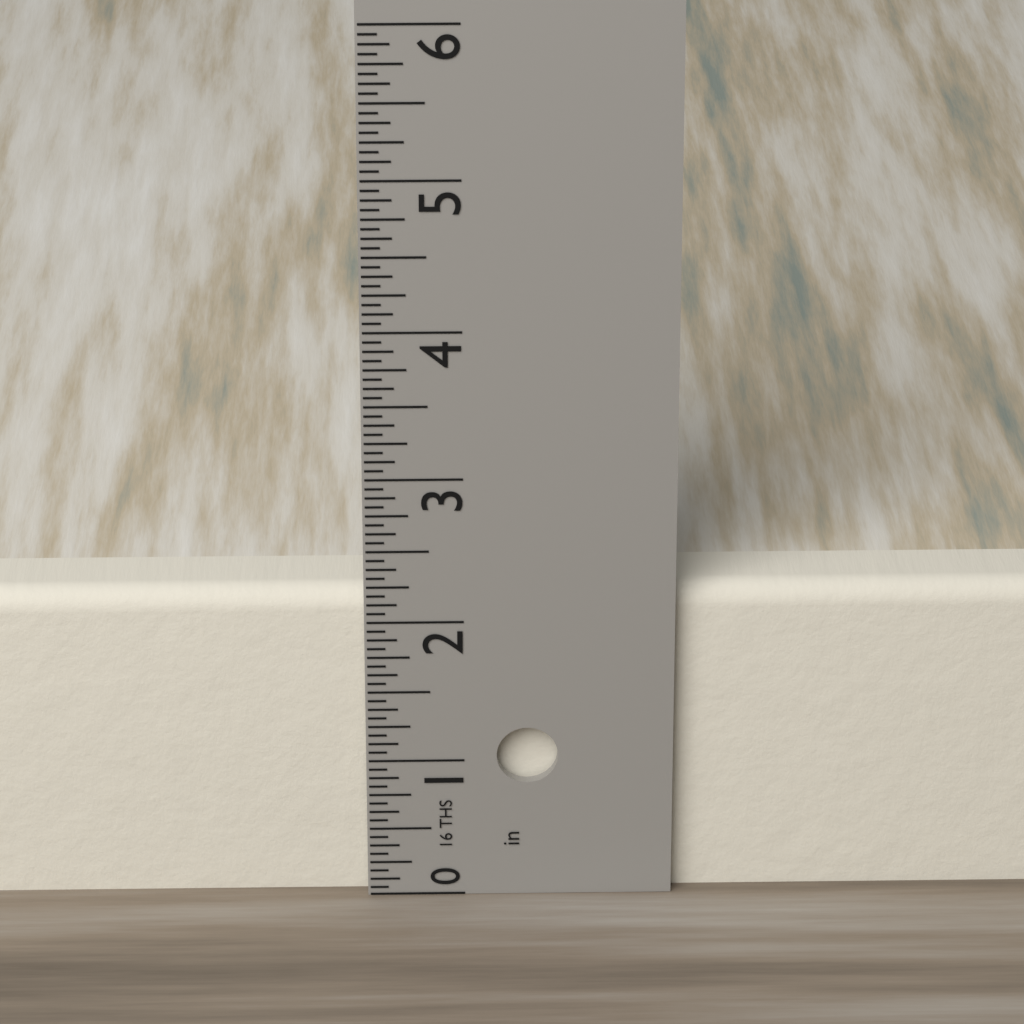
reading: 2.1875 in
